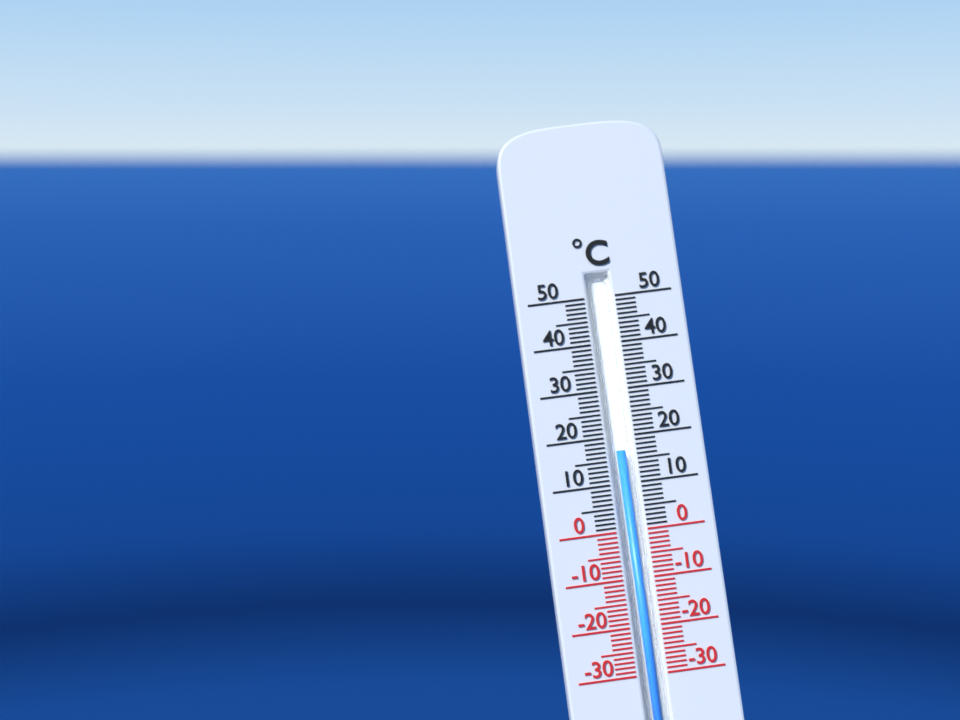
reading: 17 °C
